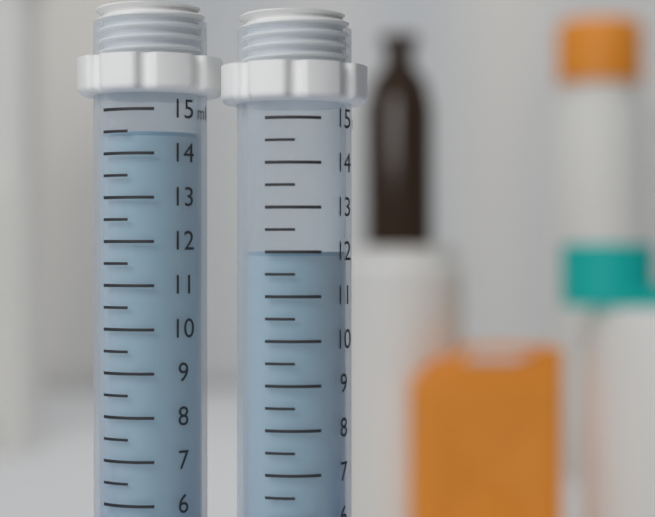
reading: 14.5 ml
